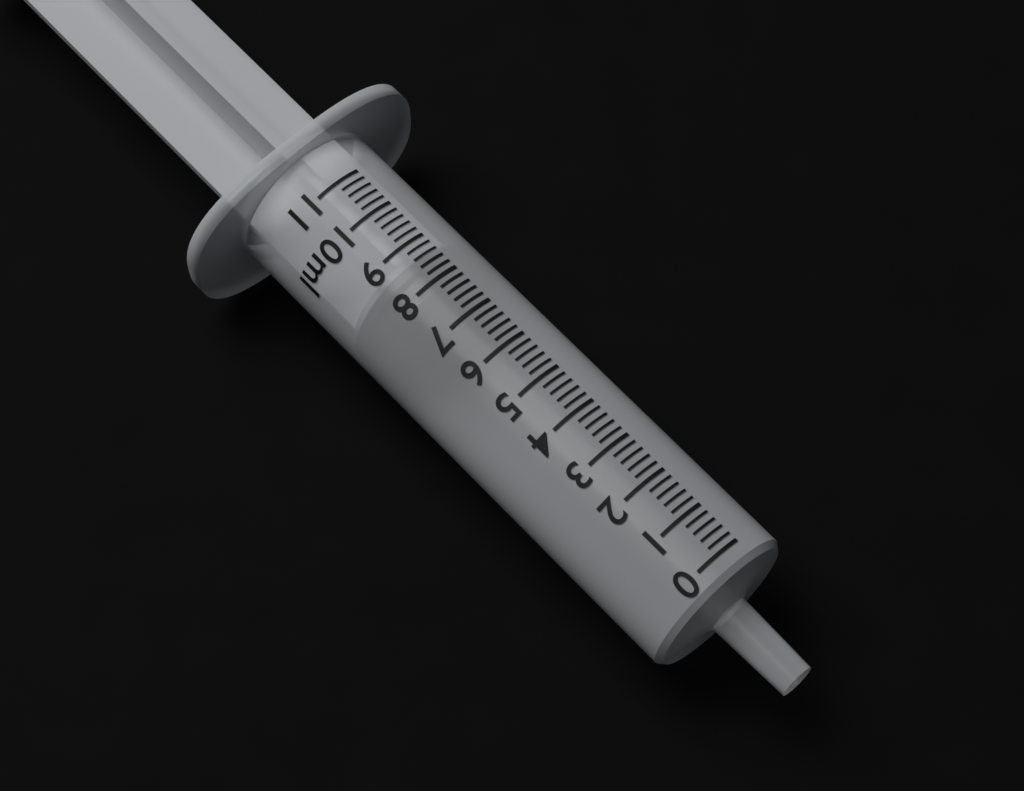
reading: 7.8 ml
